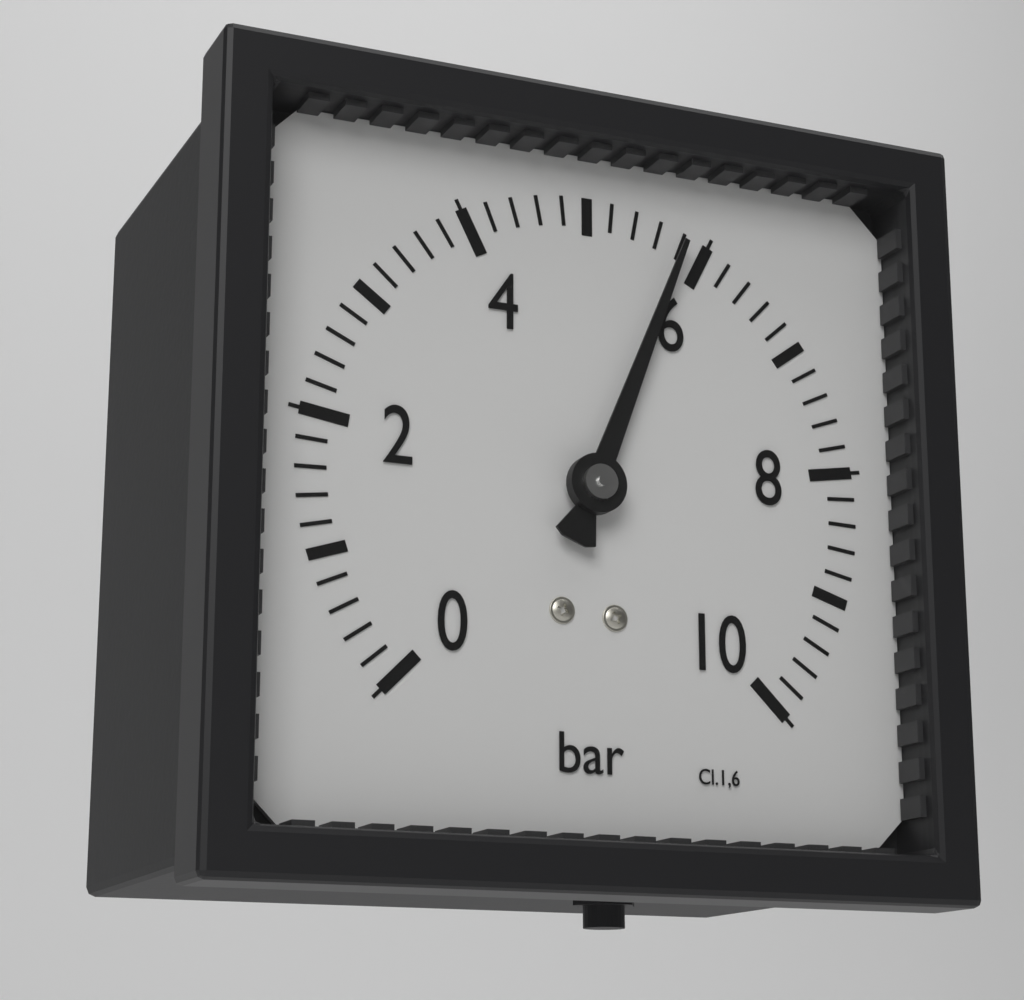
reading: 5.8 bar
